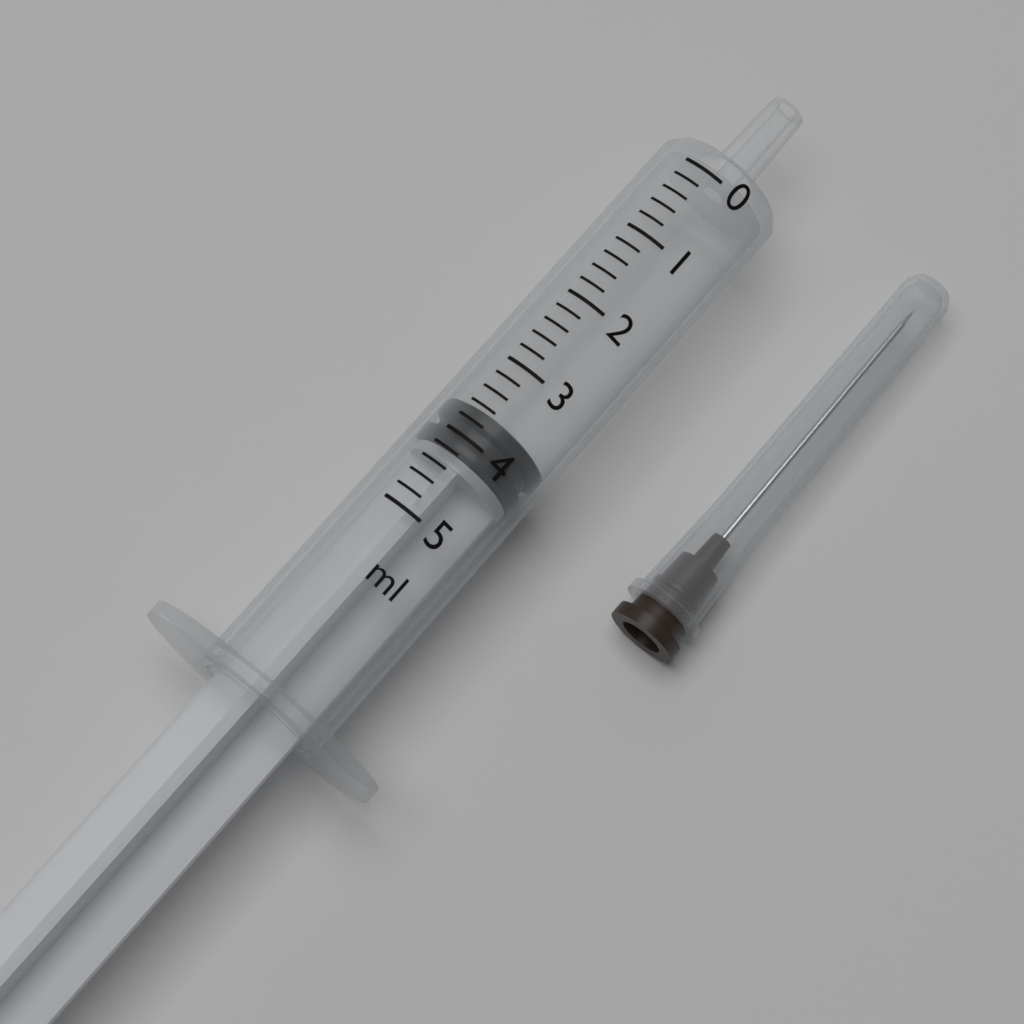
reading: 3.6 ml
